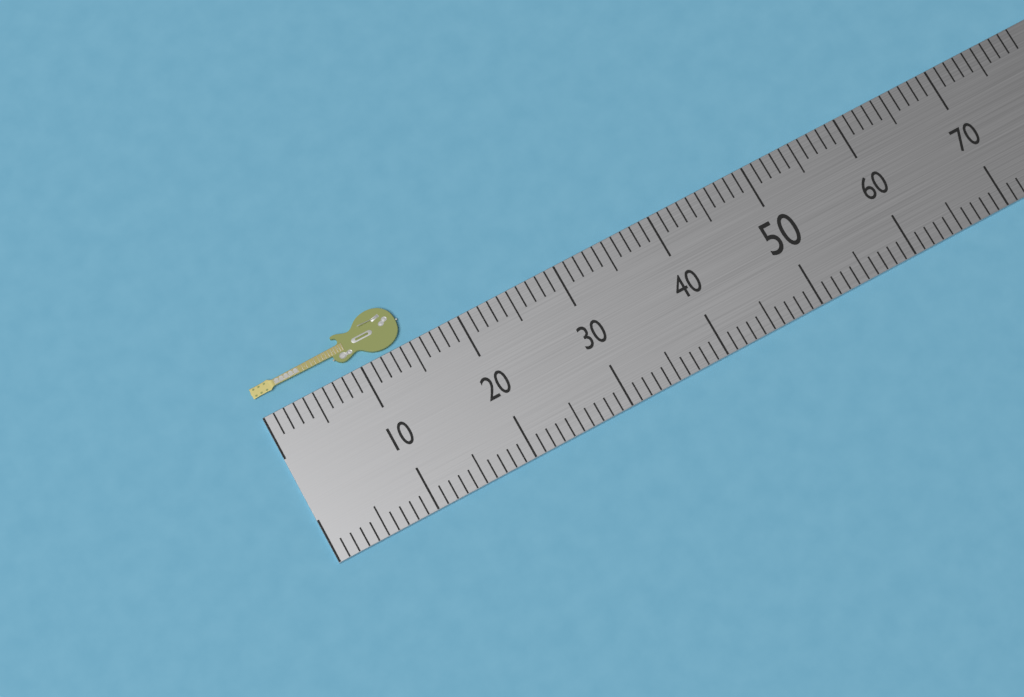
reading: 15 (no unit)
